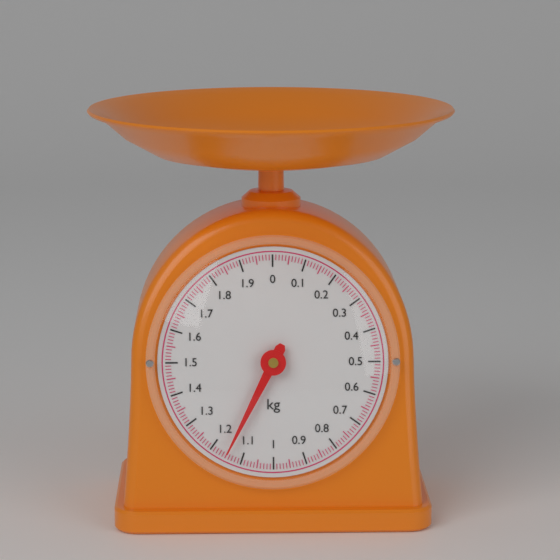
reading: 1.15 kg
